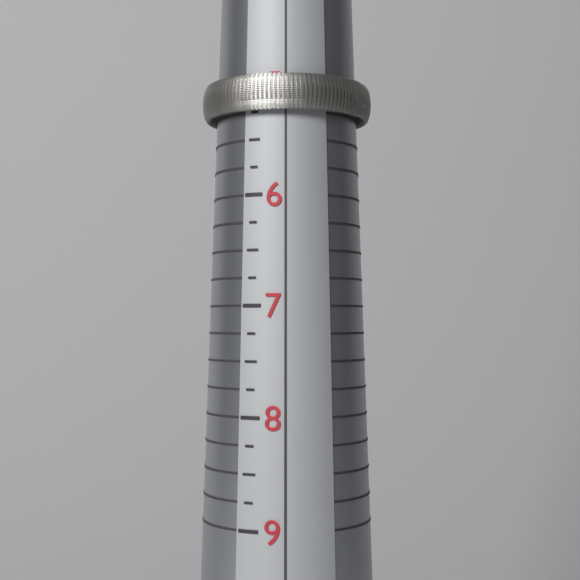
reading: 5.25 (no unit)
